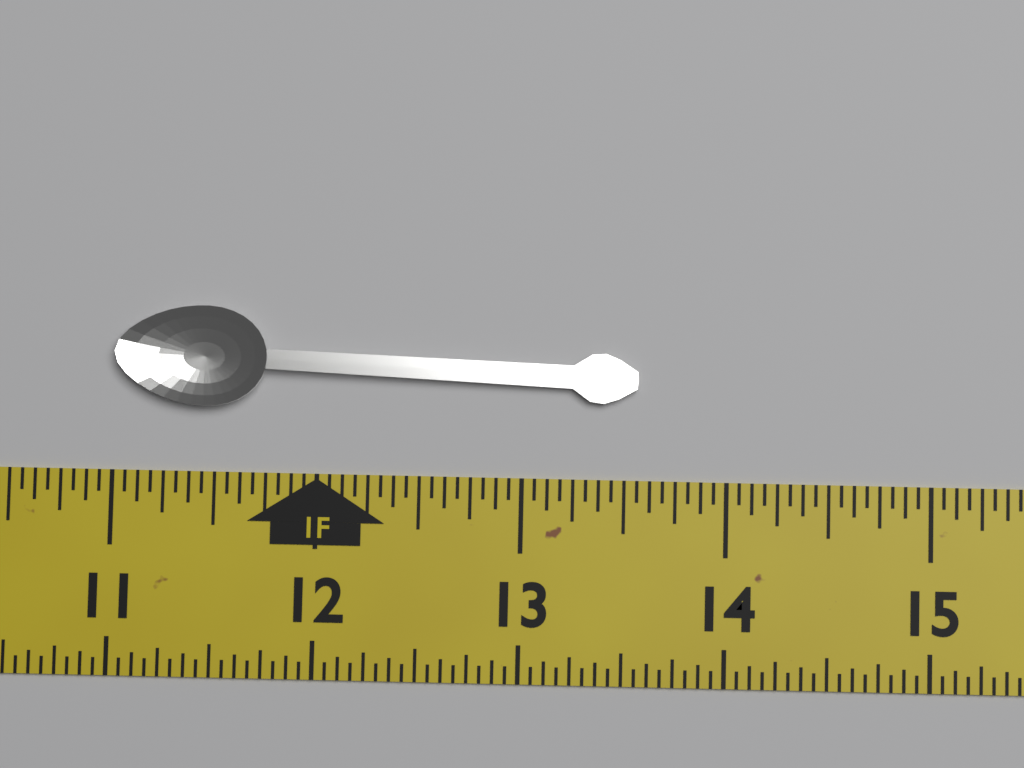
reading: 13.5625 in
